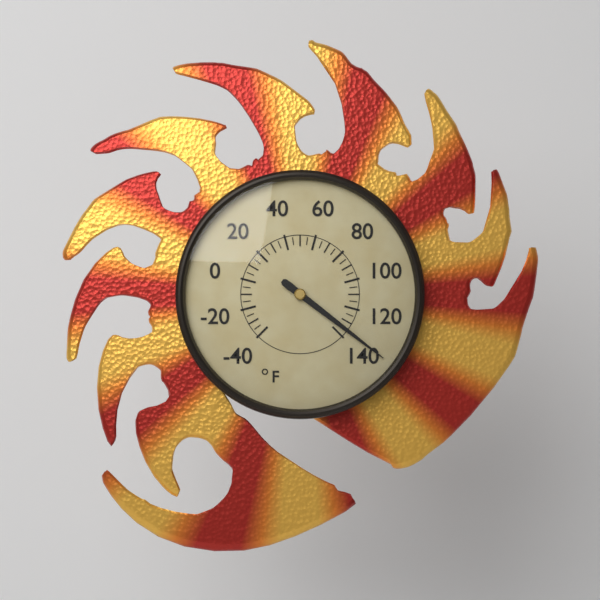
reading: 135 °F
